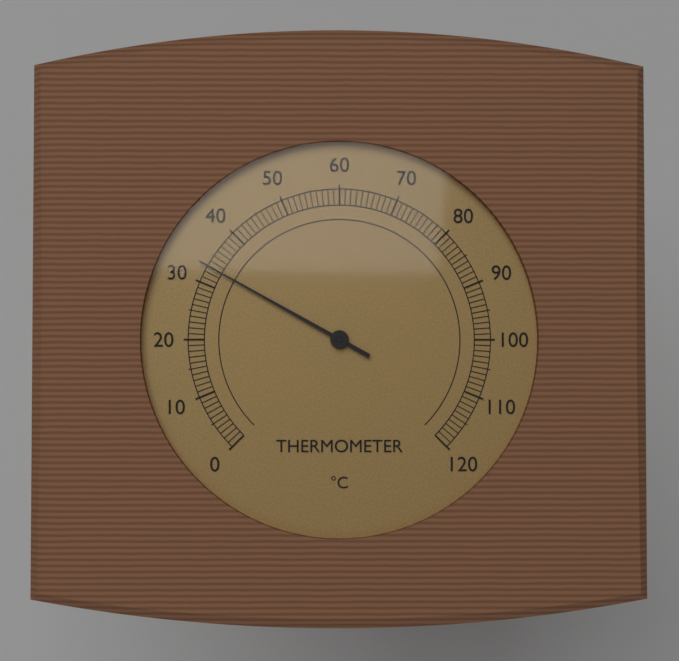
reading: 33 °C
